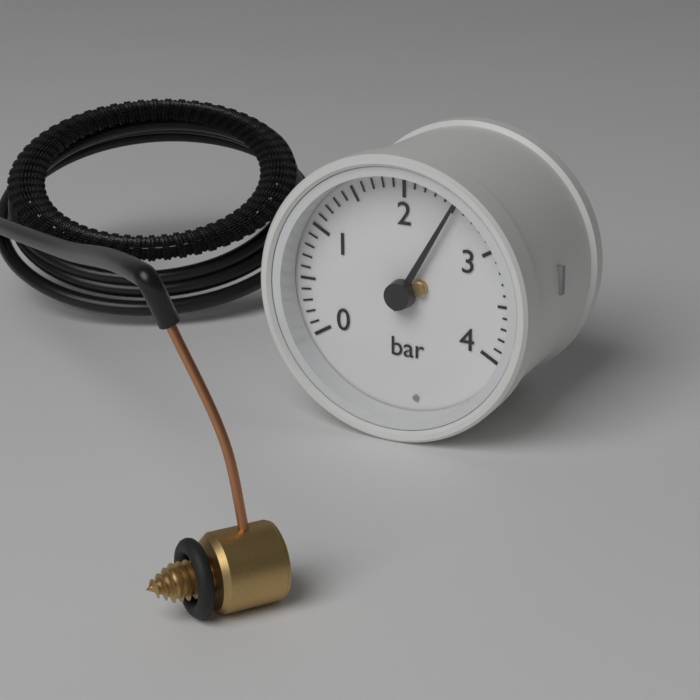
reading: 2.5 bar
